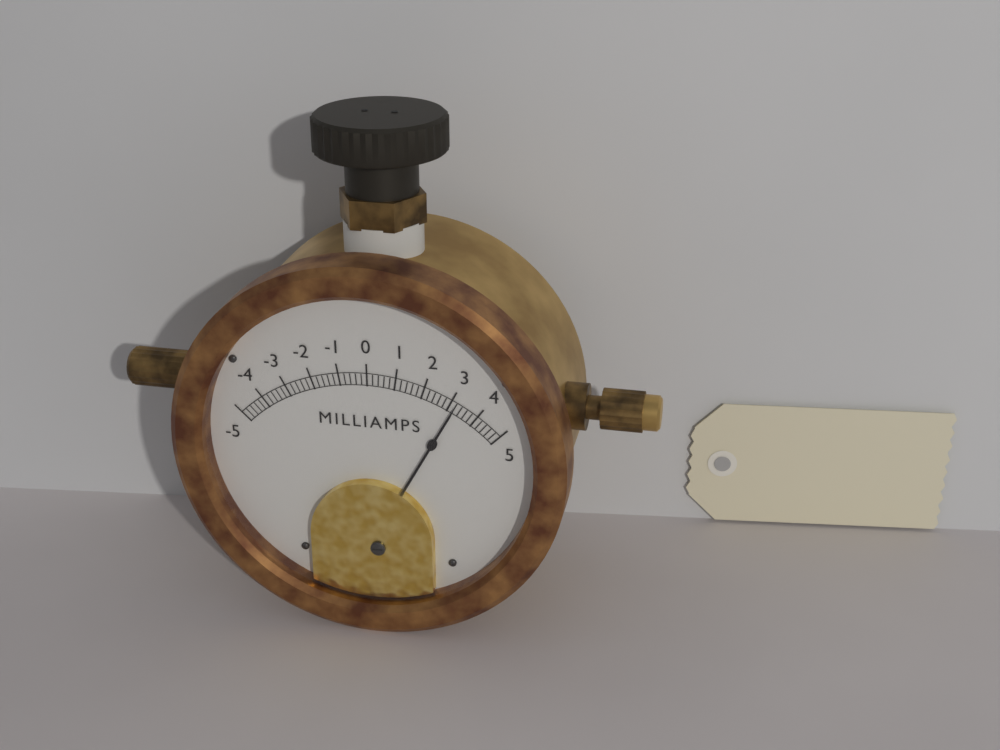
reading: 3.2 mA
